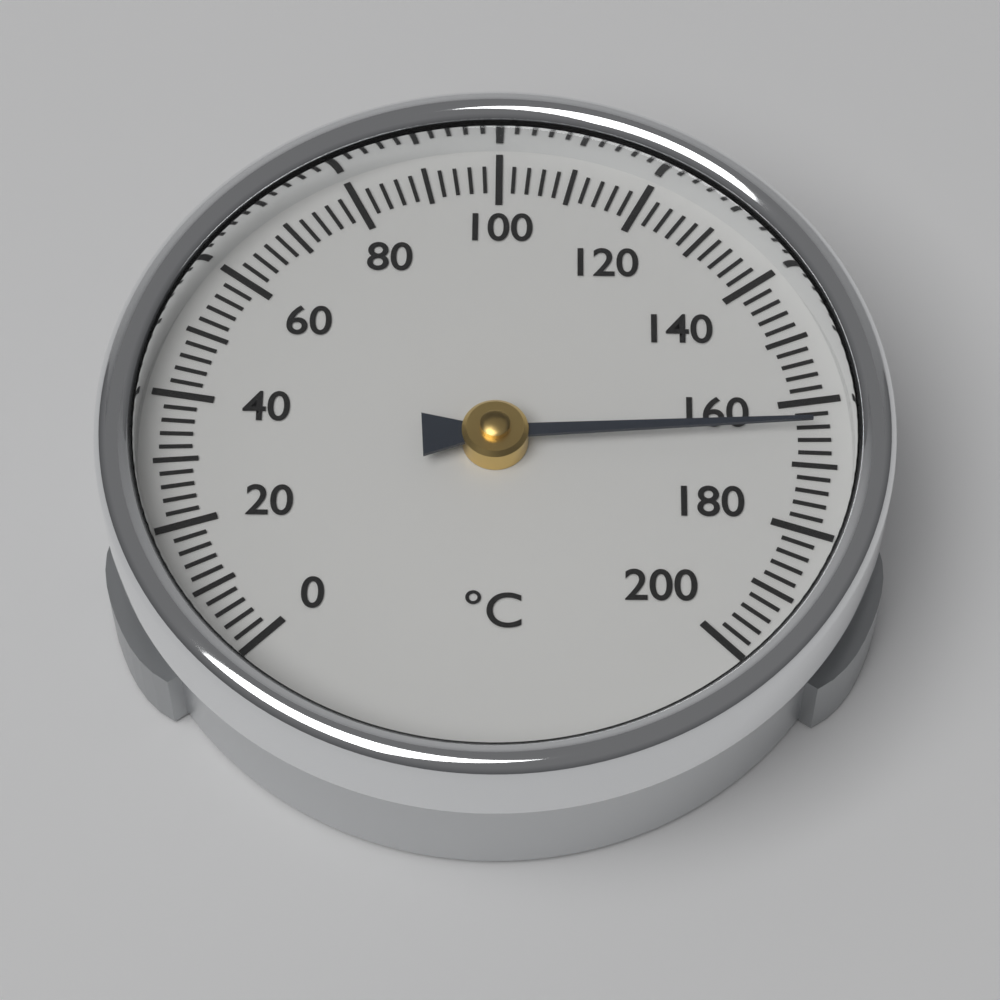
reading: 164 °C
